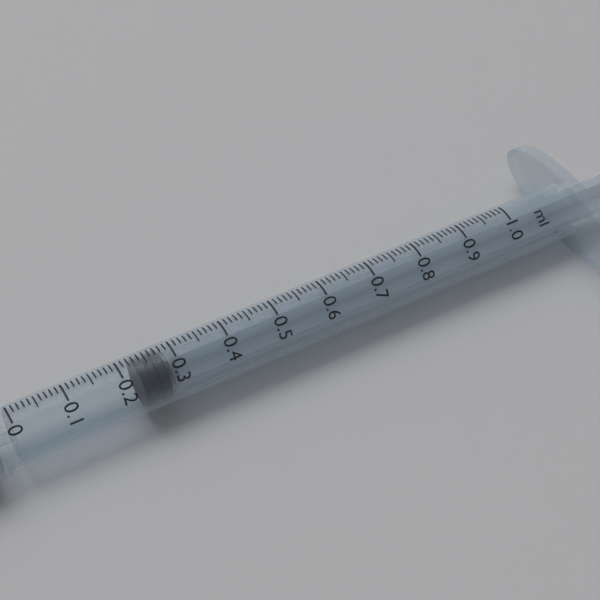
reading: 0.23 ml
